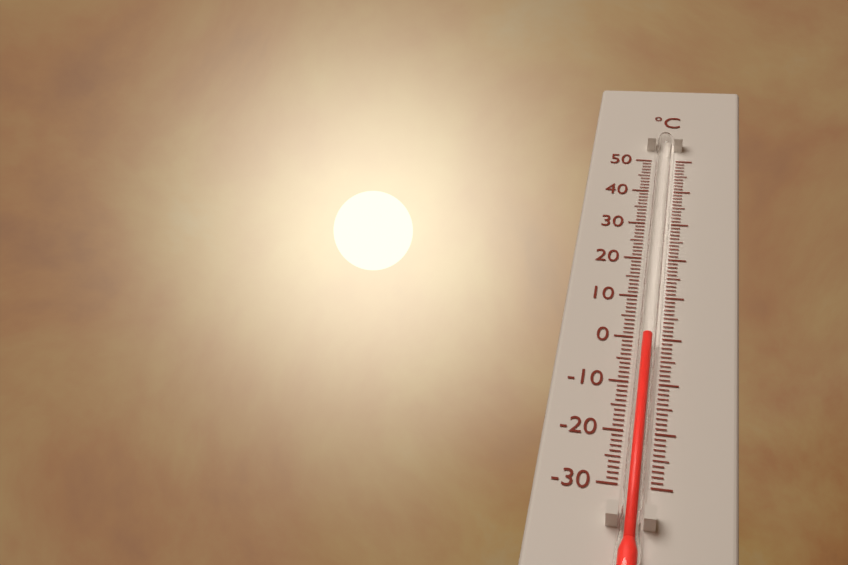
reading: -1 °C
